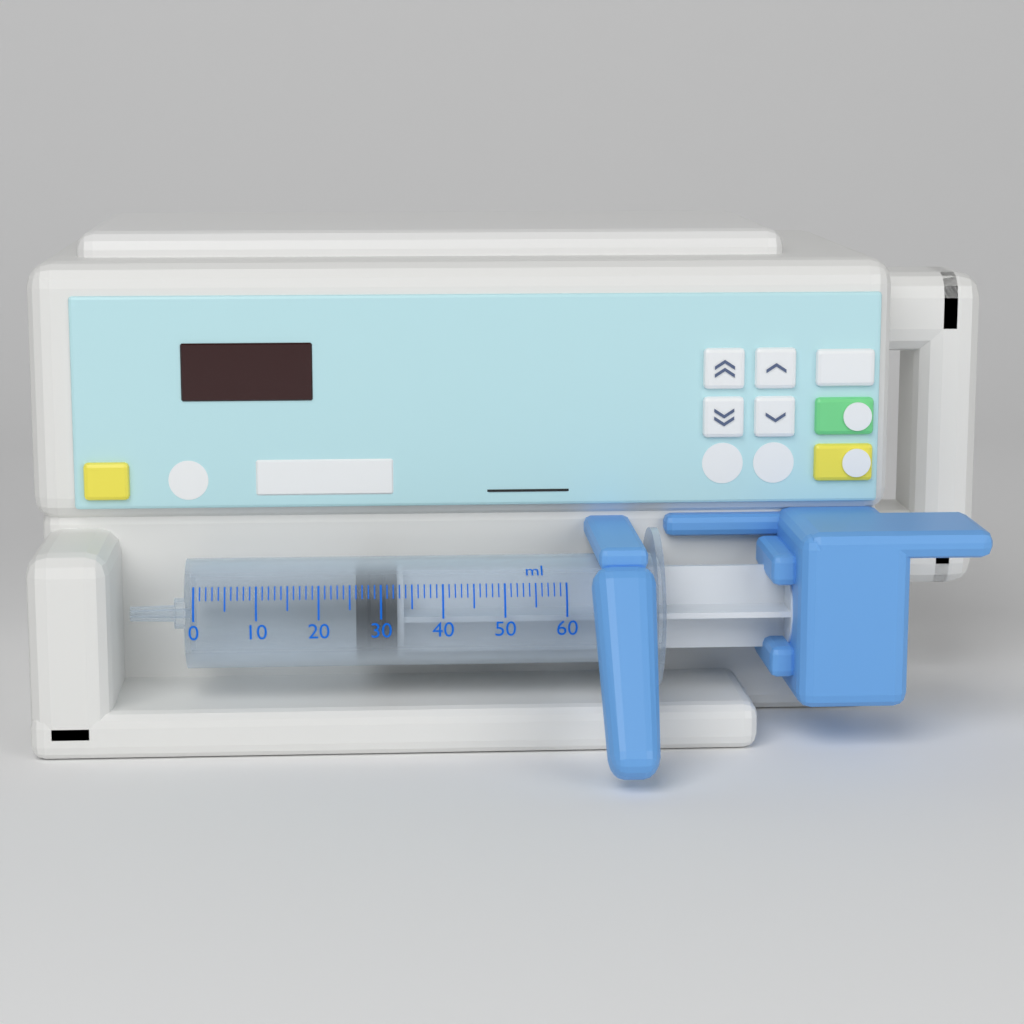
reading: 26 ml
